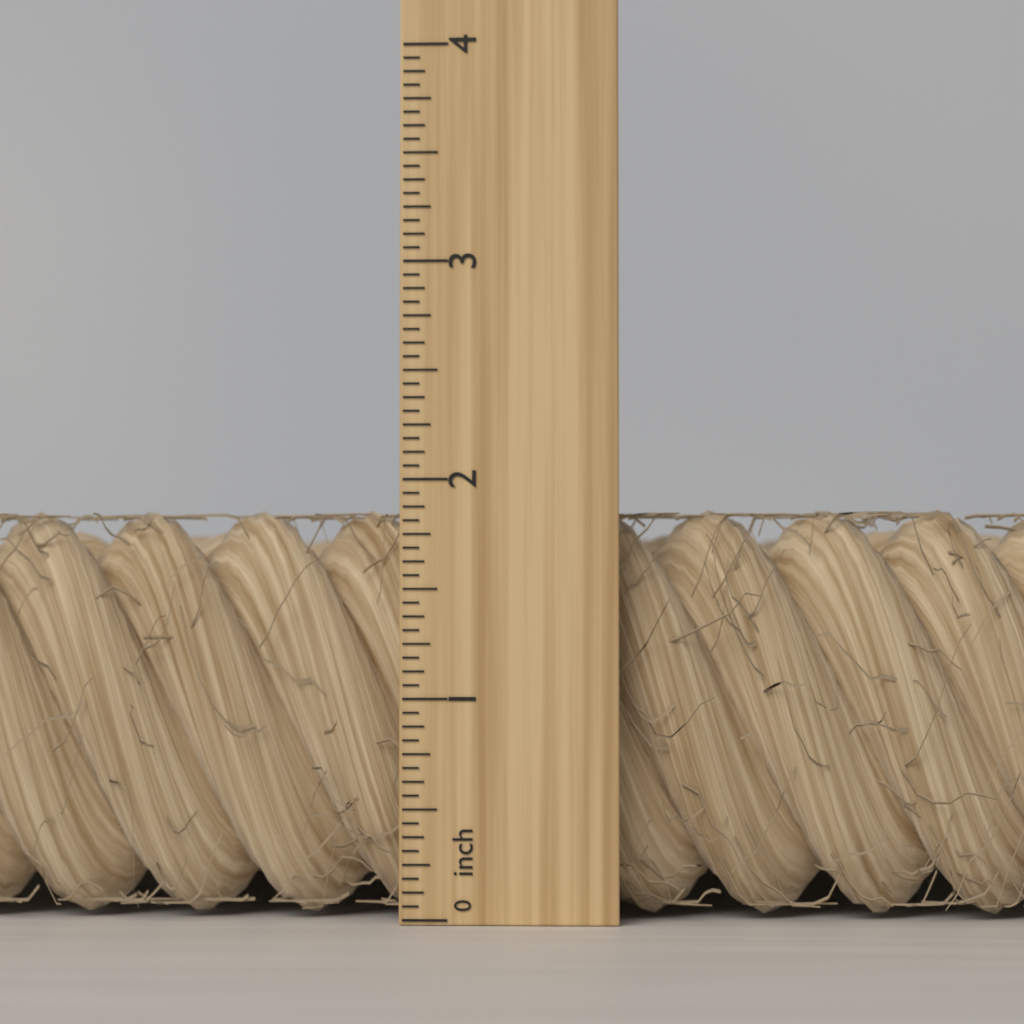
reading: 1.8750 inch
